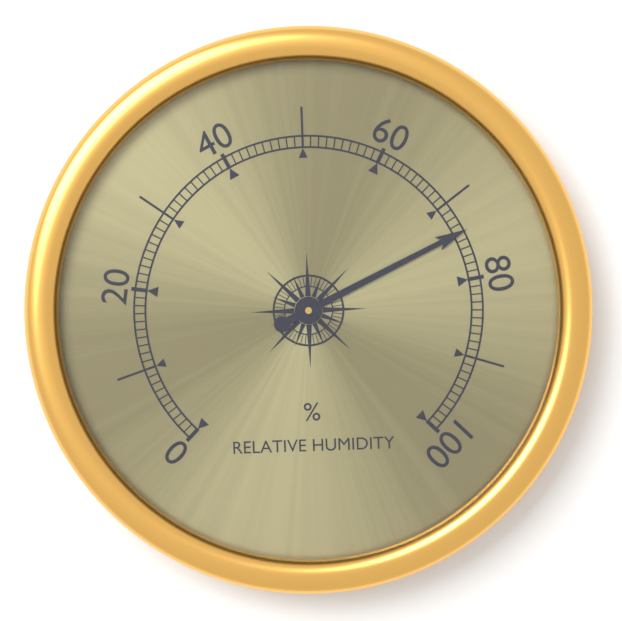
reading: 74 %
